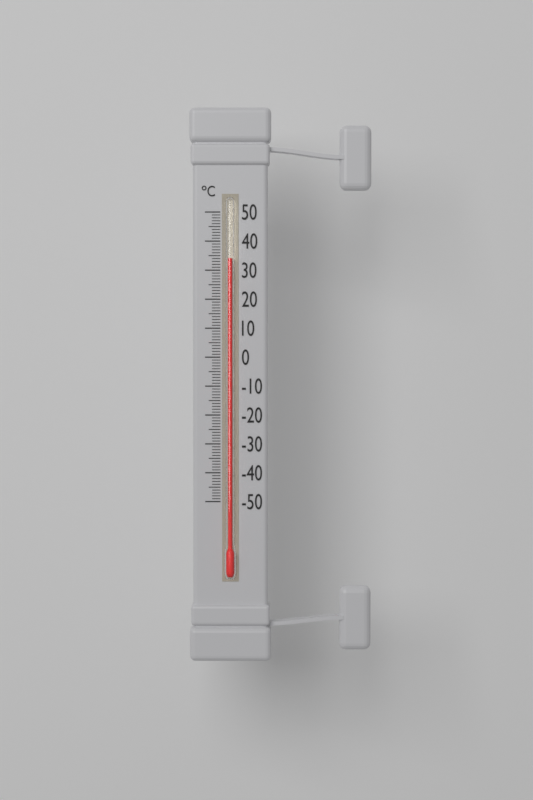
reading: 34 °C
